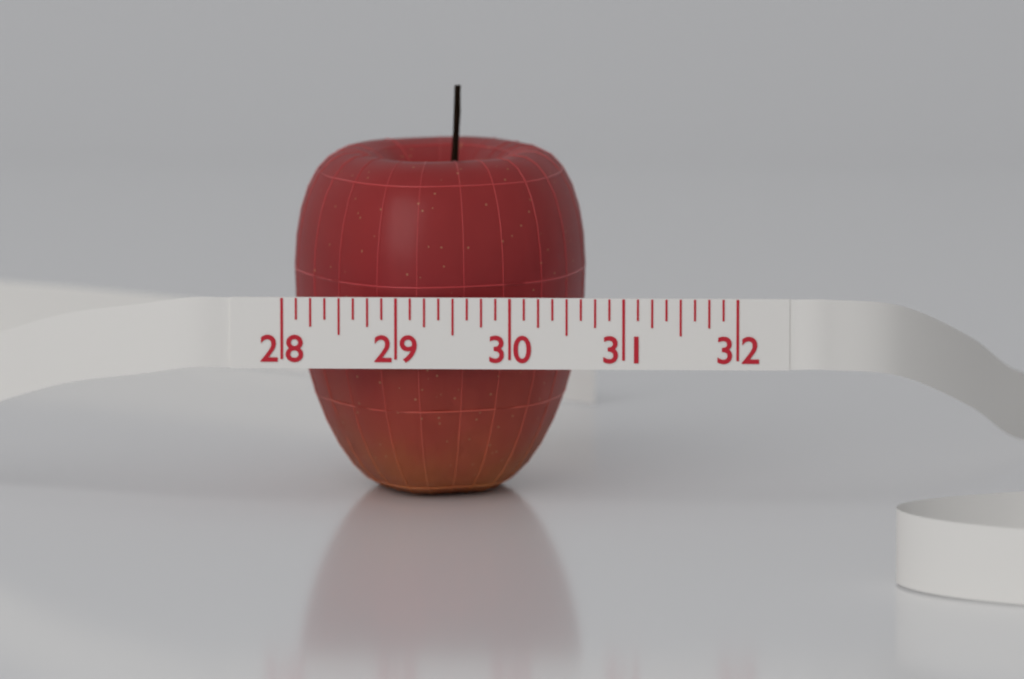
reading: 30.625 (no unit)
